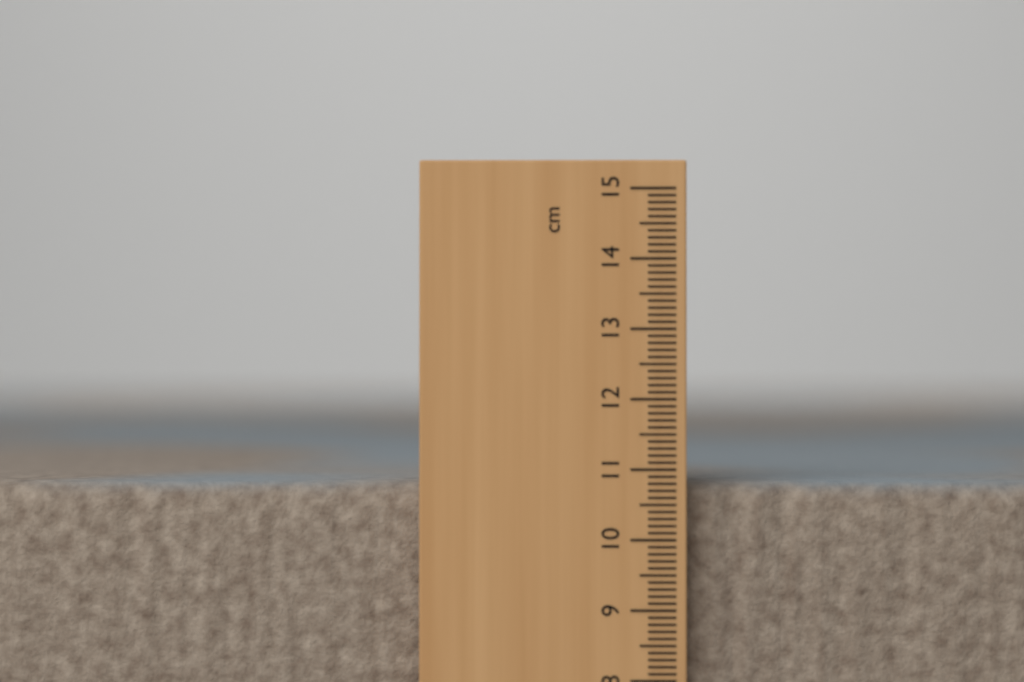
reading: 10.8 cm
